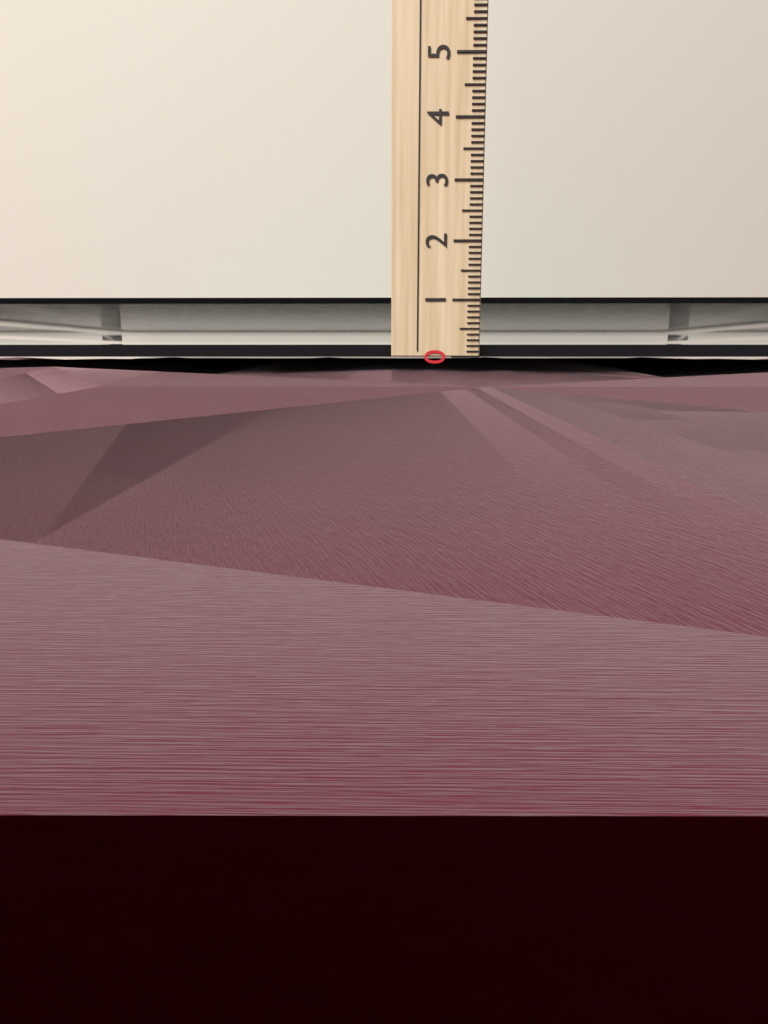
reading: 1.1 cm
